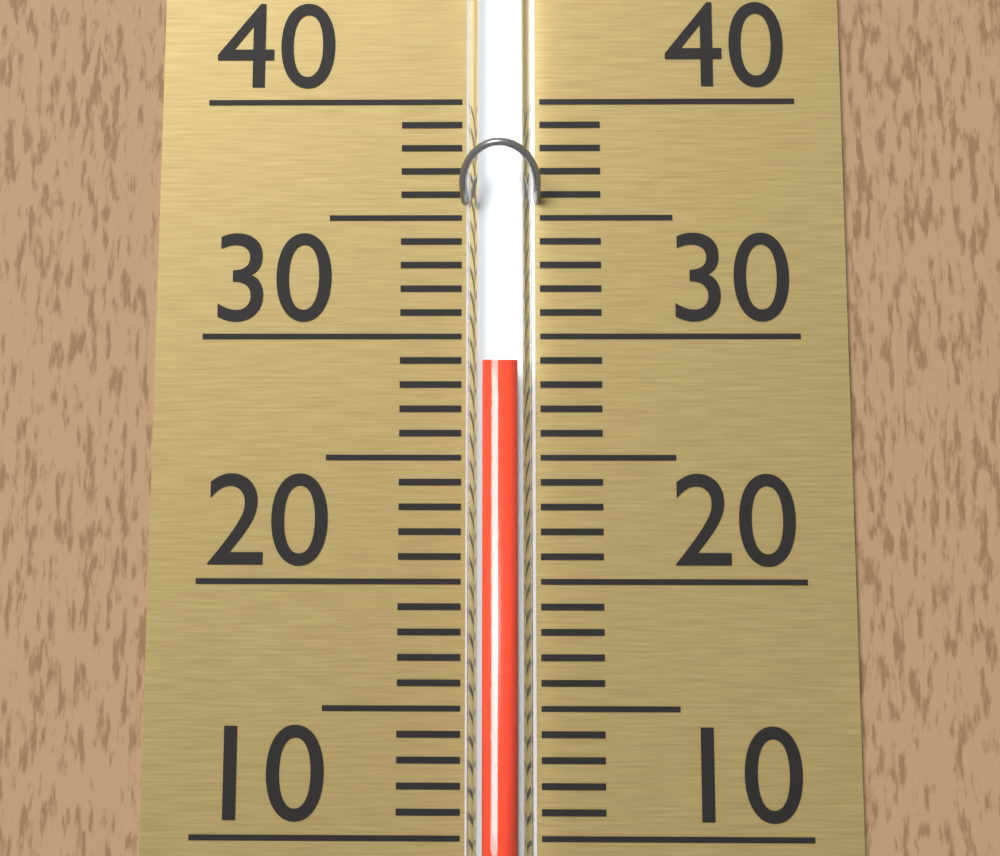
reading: 29 (no unit)
